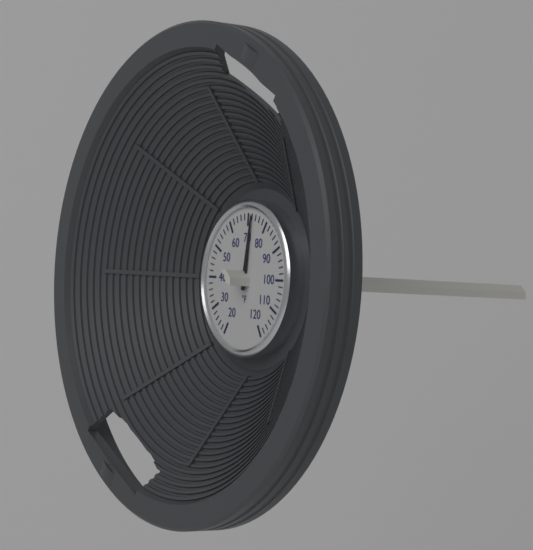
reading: 72 °F
